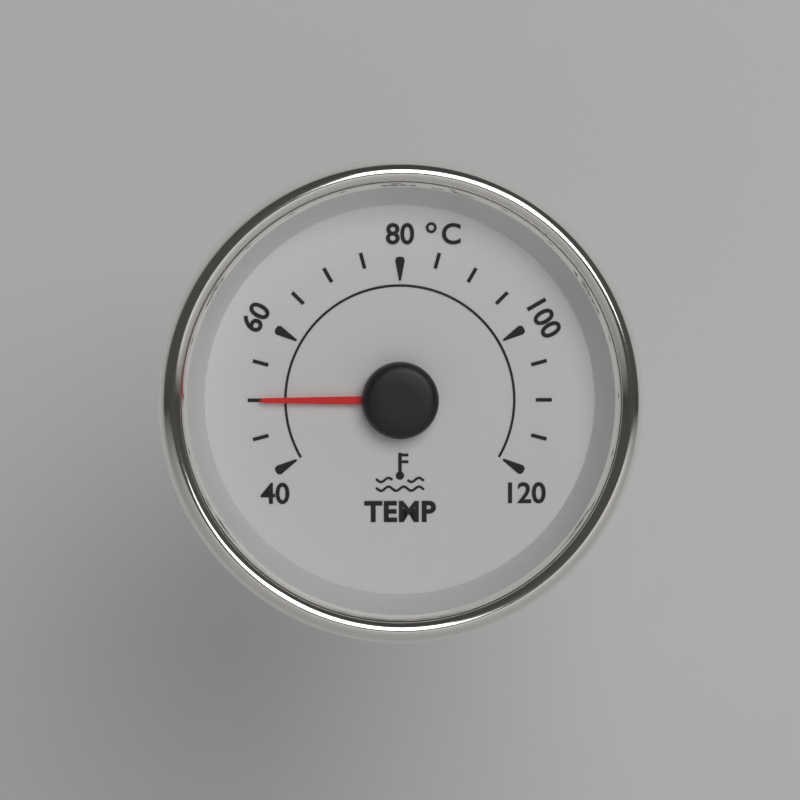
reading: 50 °C
